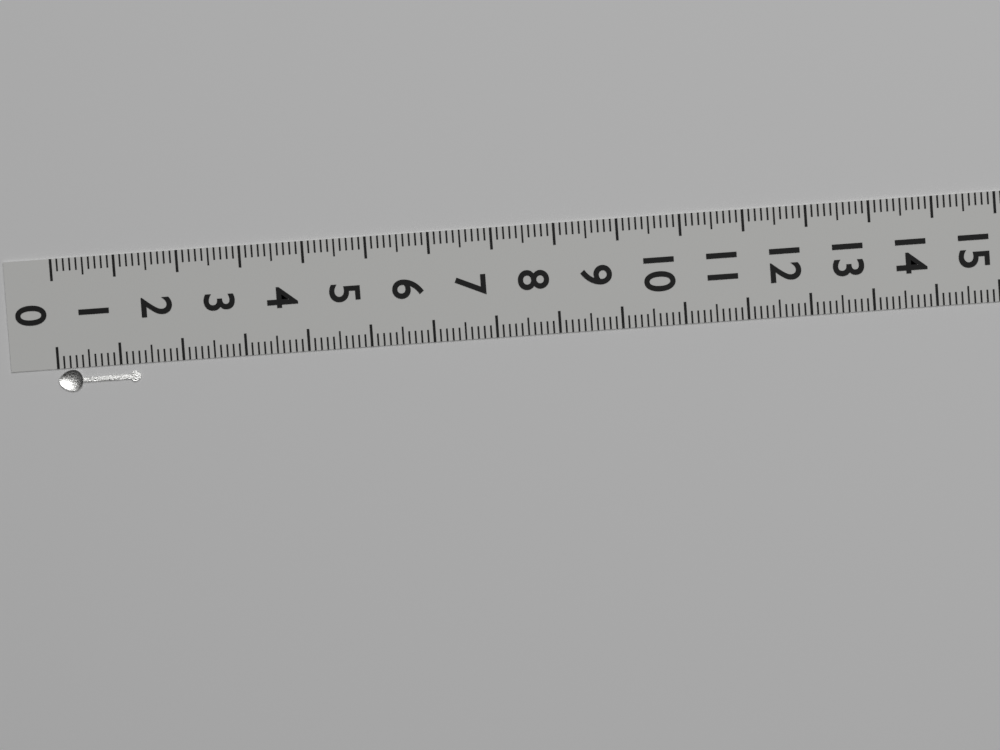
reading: 1.3 (no unit)
